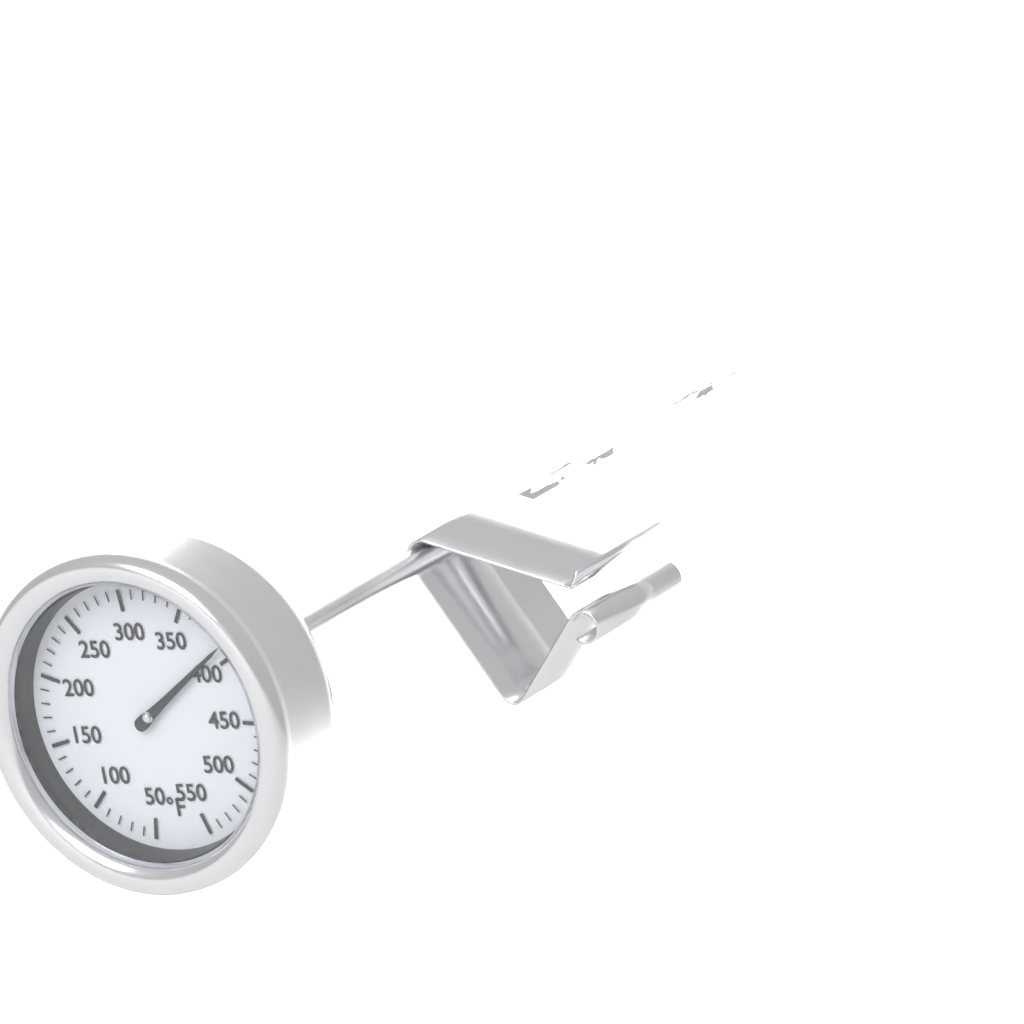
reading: 390 °F
